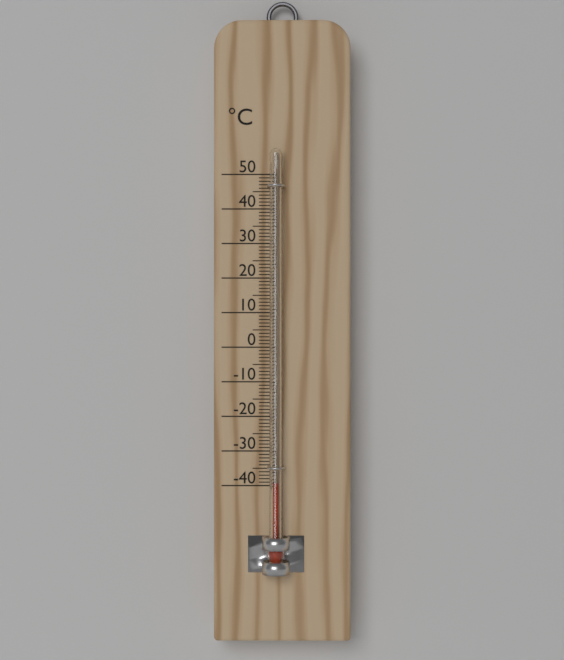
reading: -39 °C
